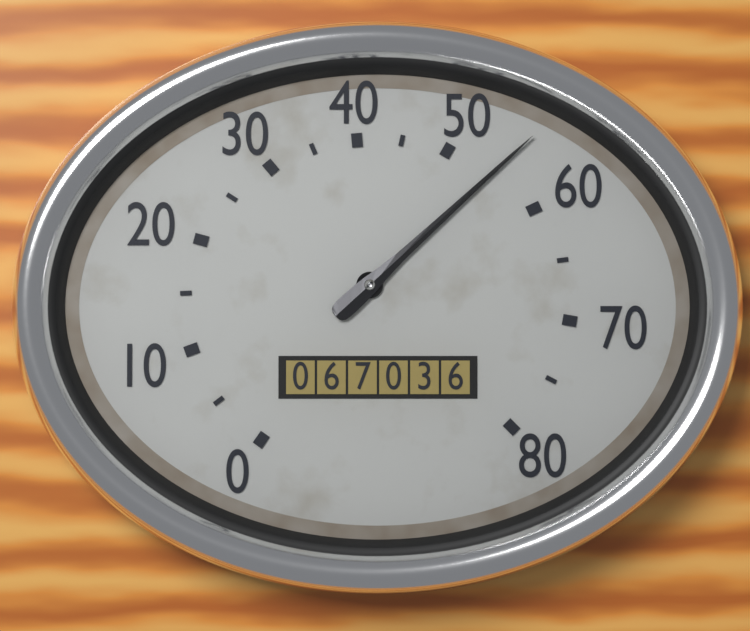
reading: 55 (no unit)
